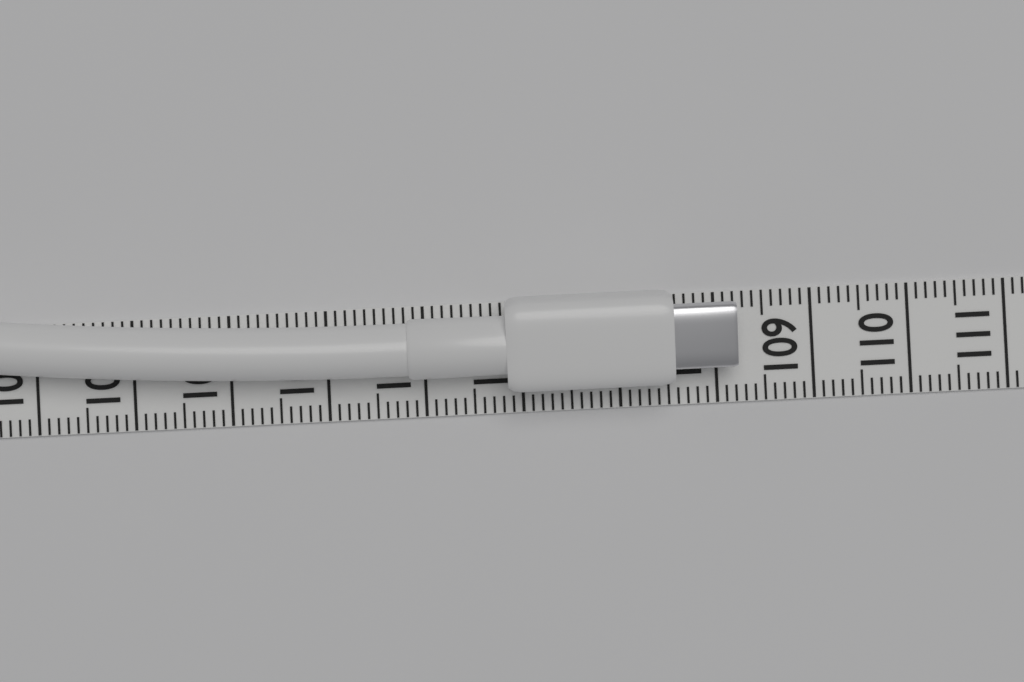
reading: 108.2 (no unit)
